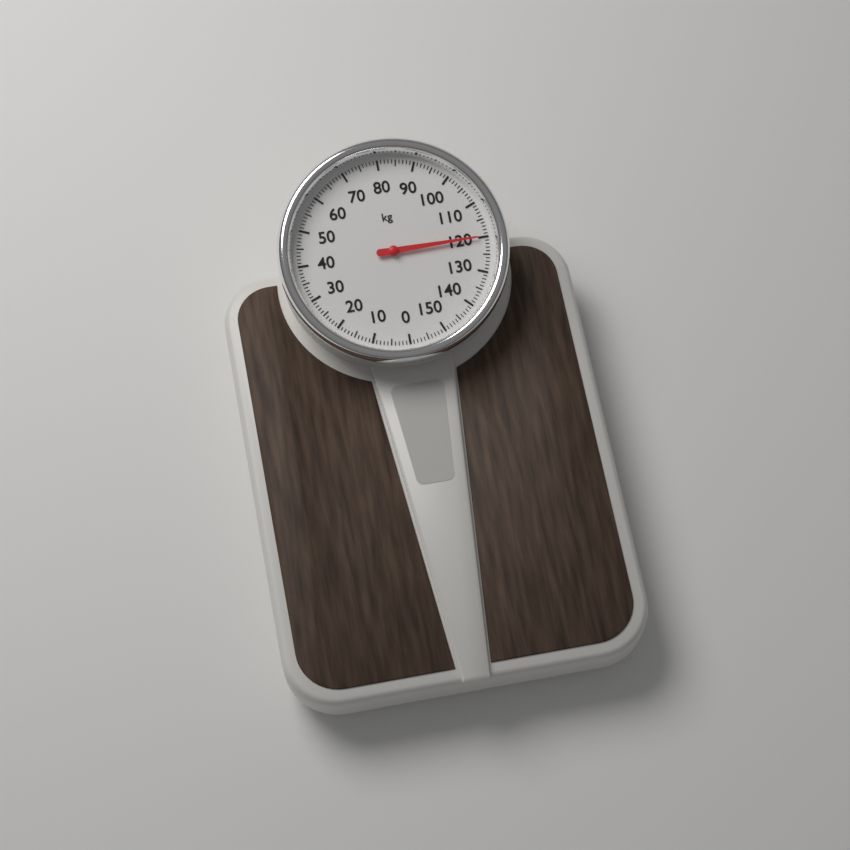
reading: 120 kg
